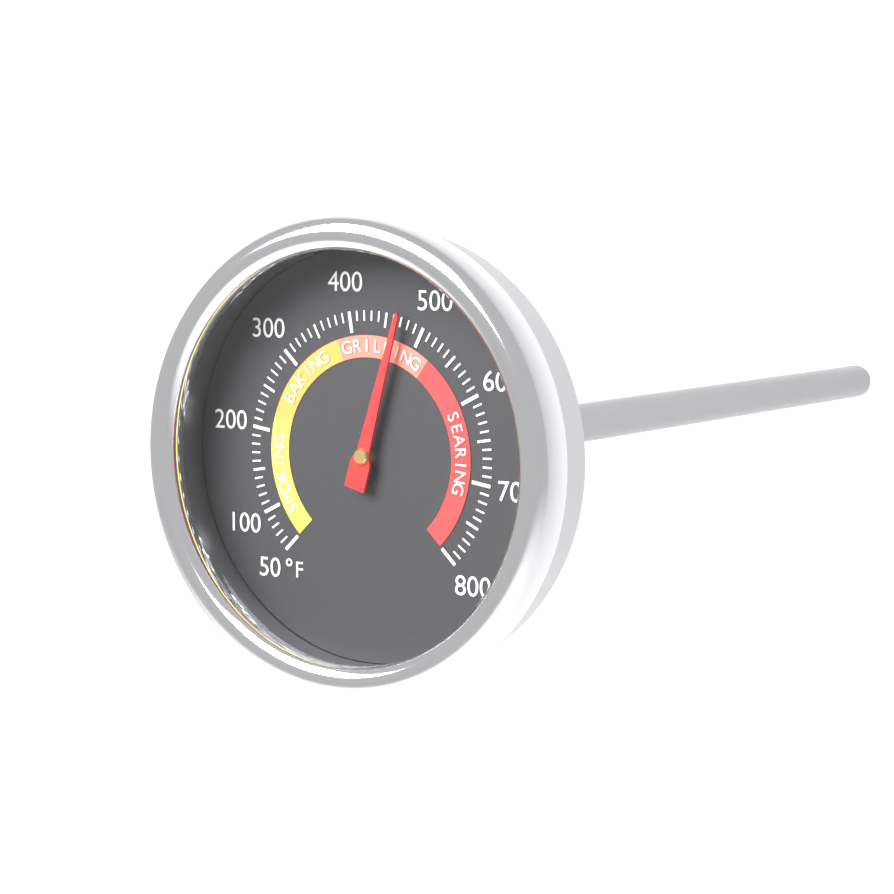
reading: 470 °F
